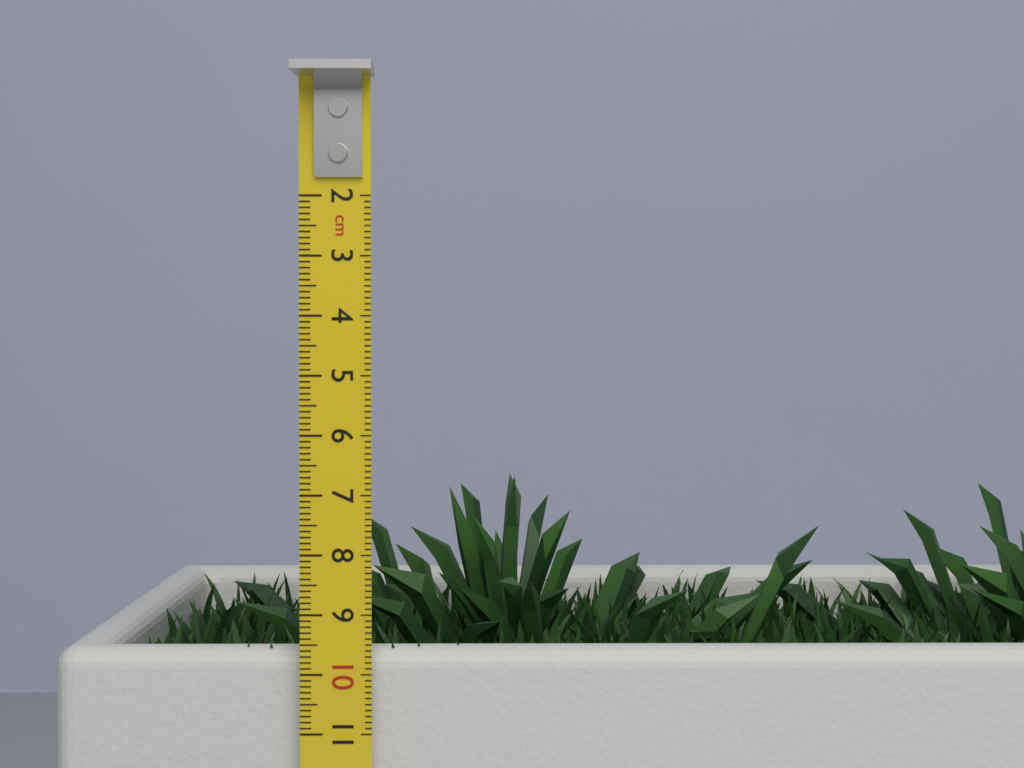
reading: 9.5 cm
